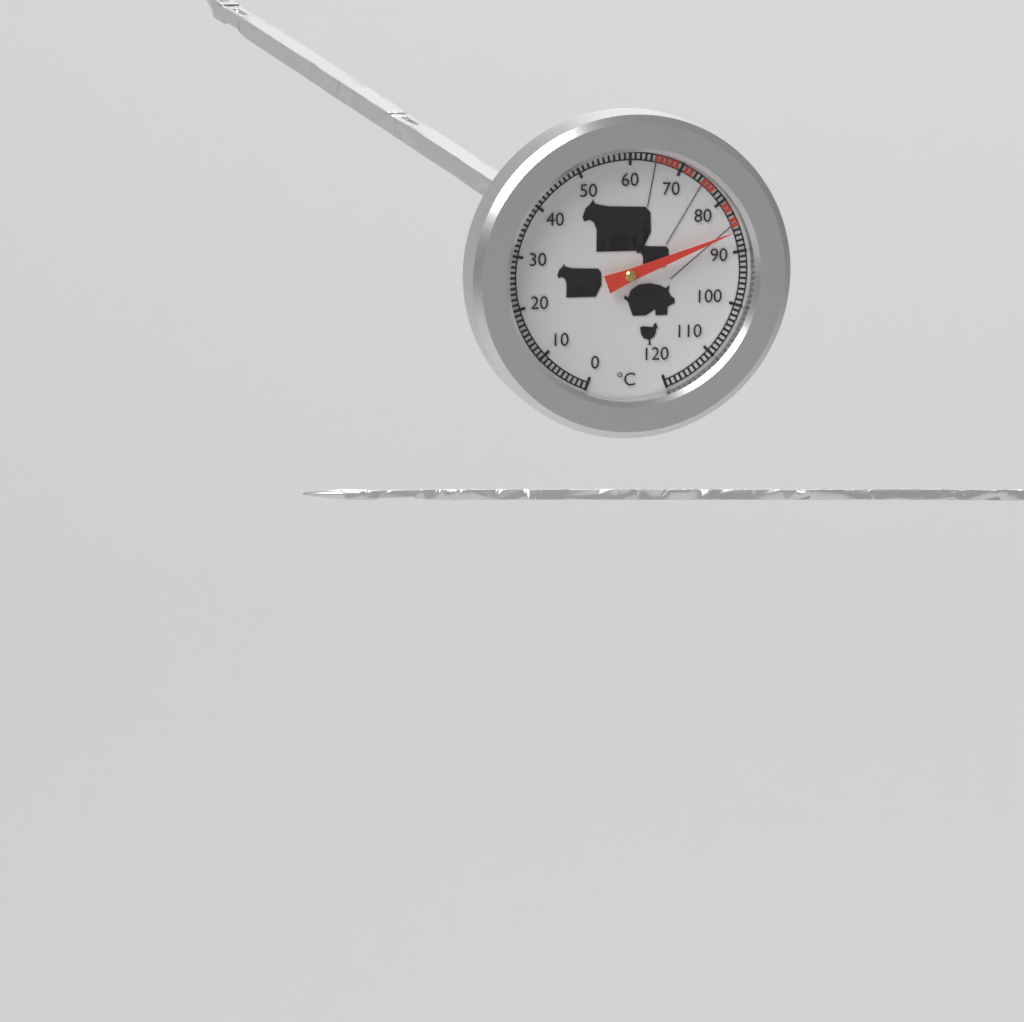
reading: 86 °C
